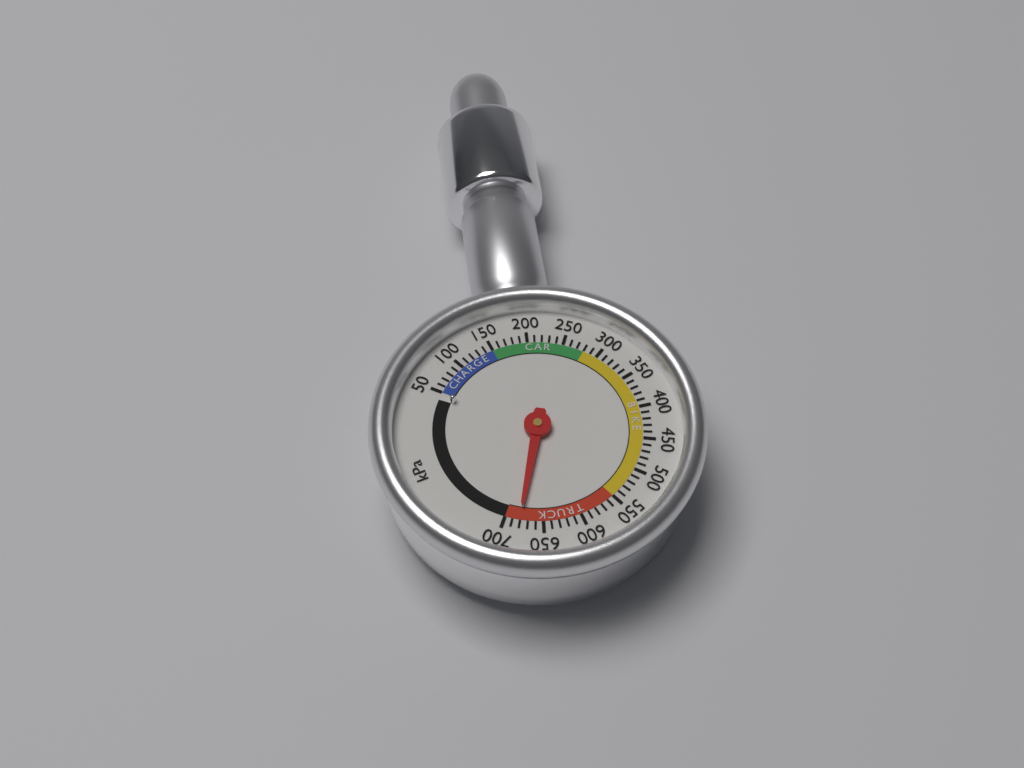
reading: 680 kPa
